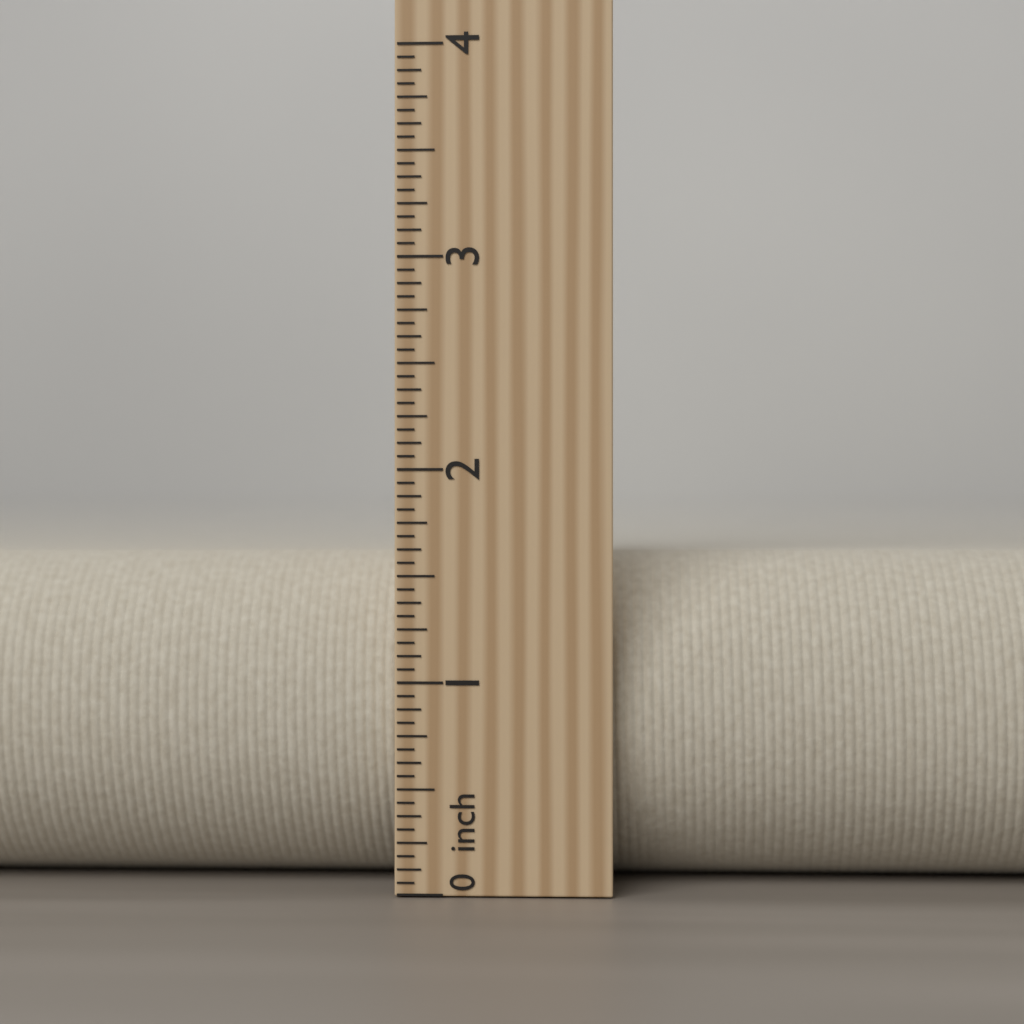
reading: 1.6250 inch
